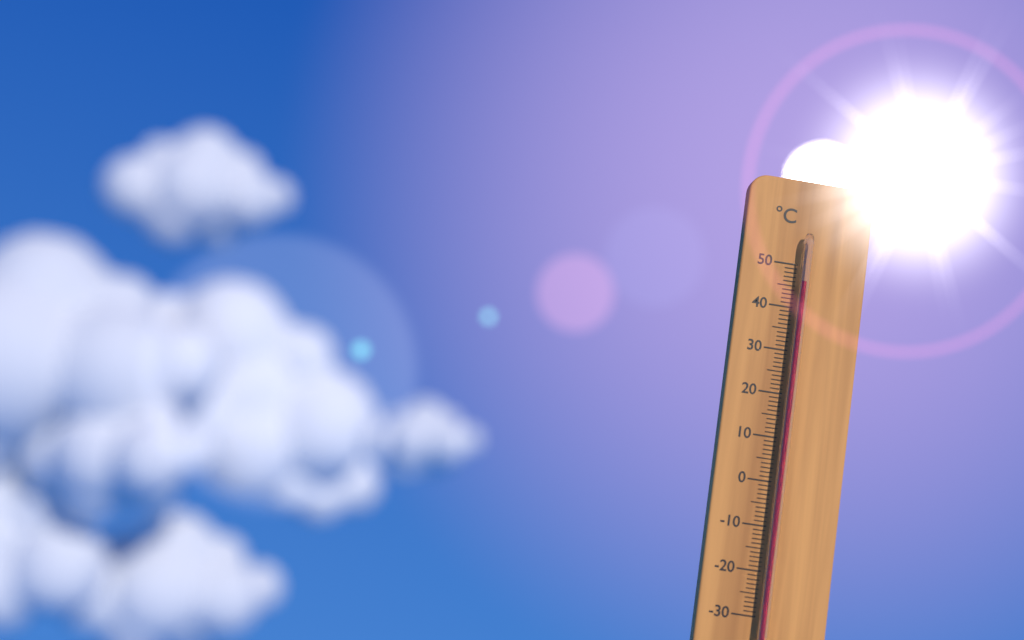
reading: 46 °C
